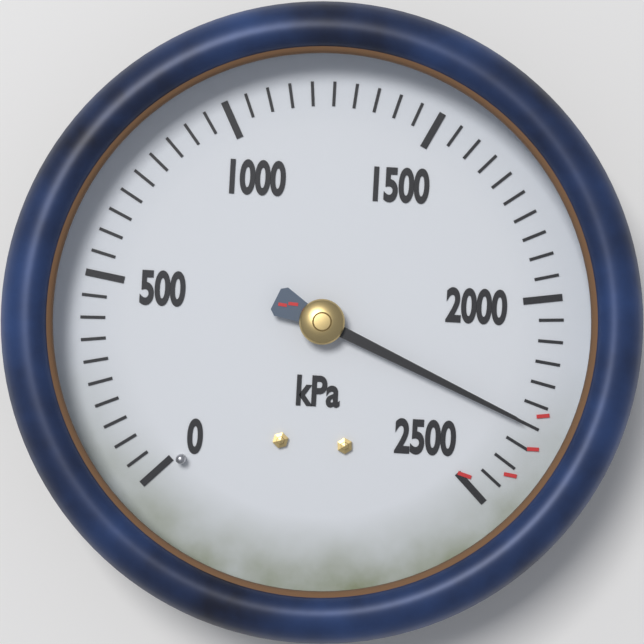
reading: 2300 kPa
